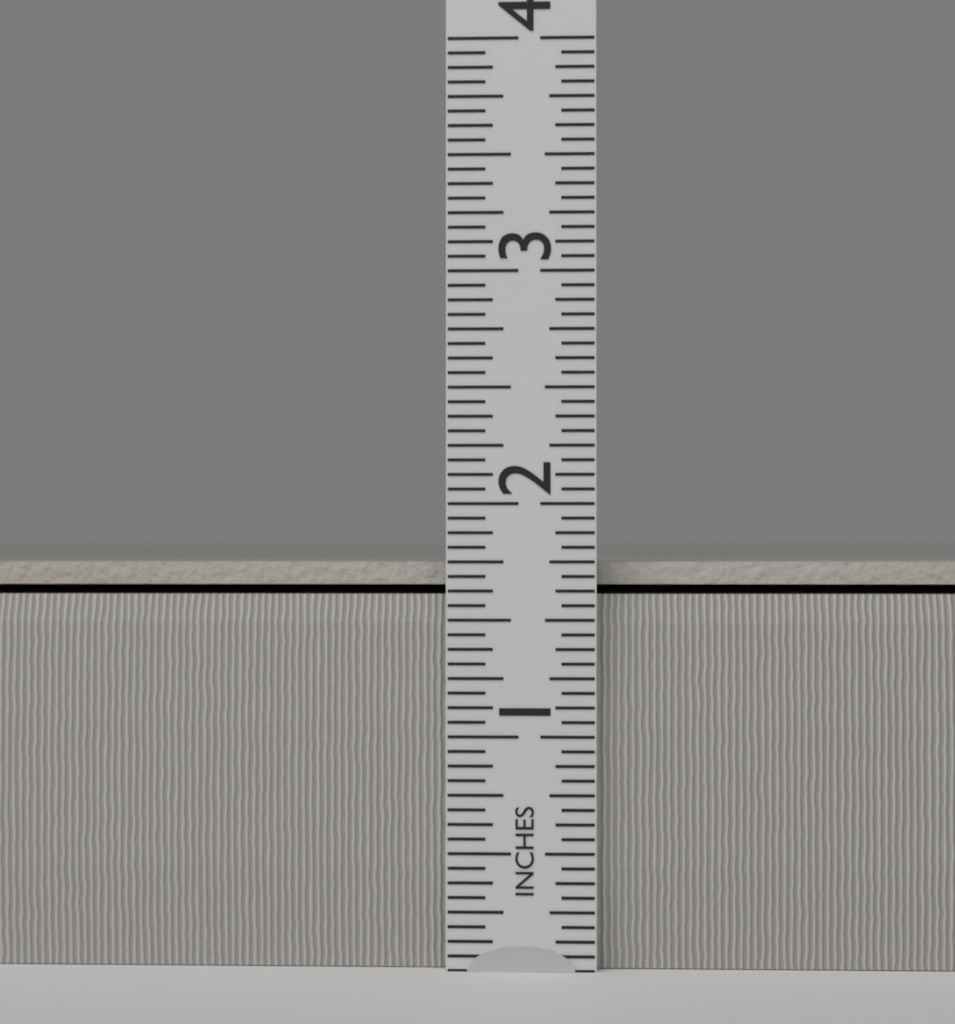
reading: 1.7500 in
